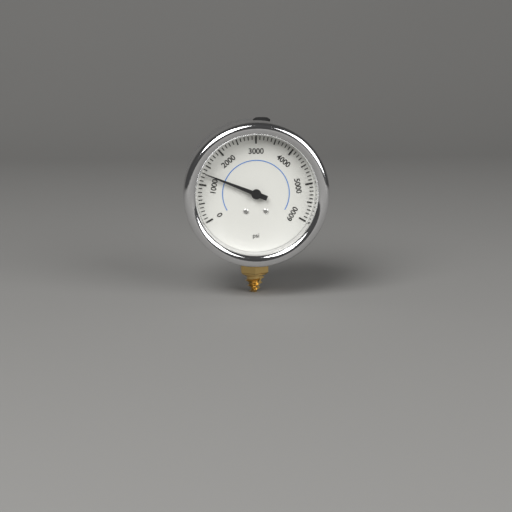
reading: 1300 psi
